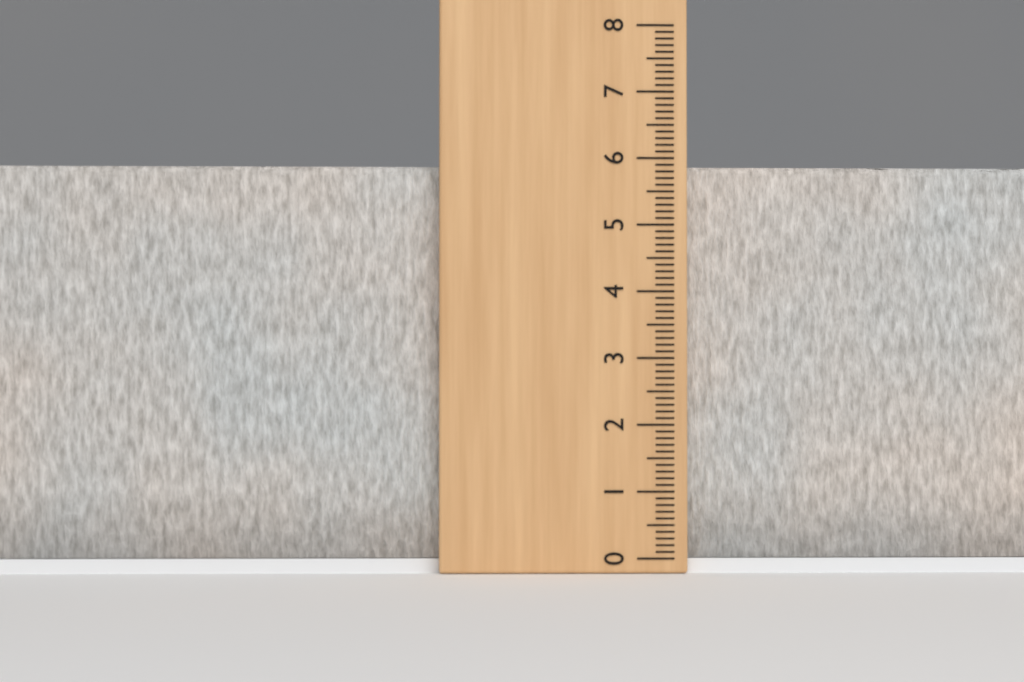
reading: 5.9 (no unit)
